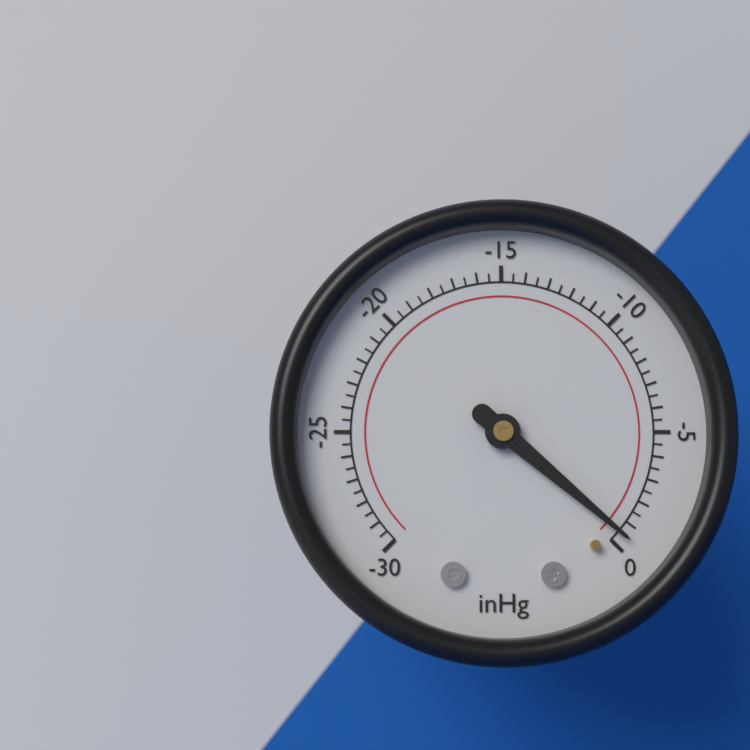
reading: -0.5 inHg
